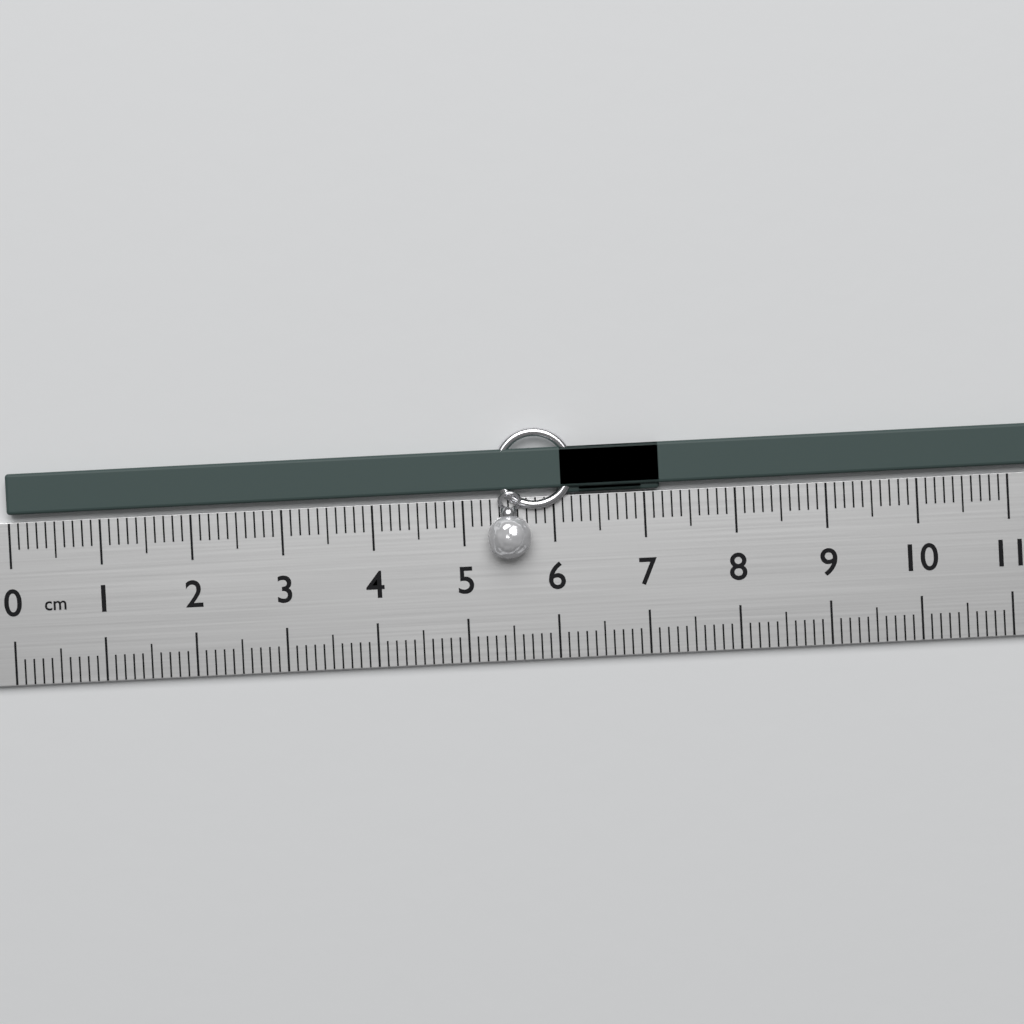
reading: 7.2 cm
